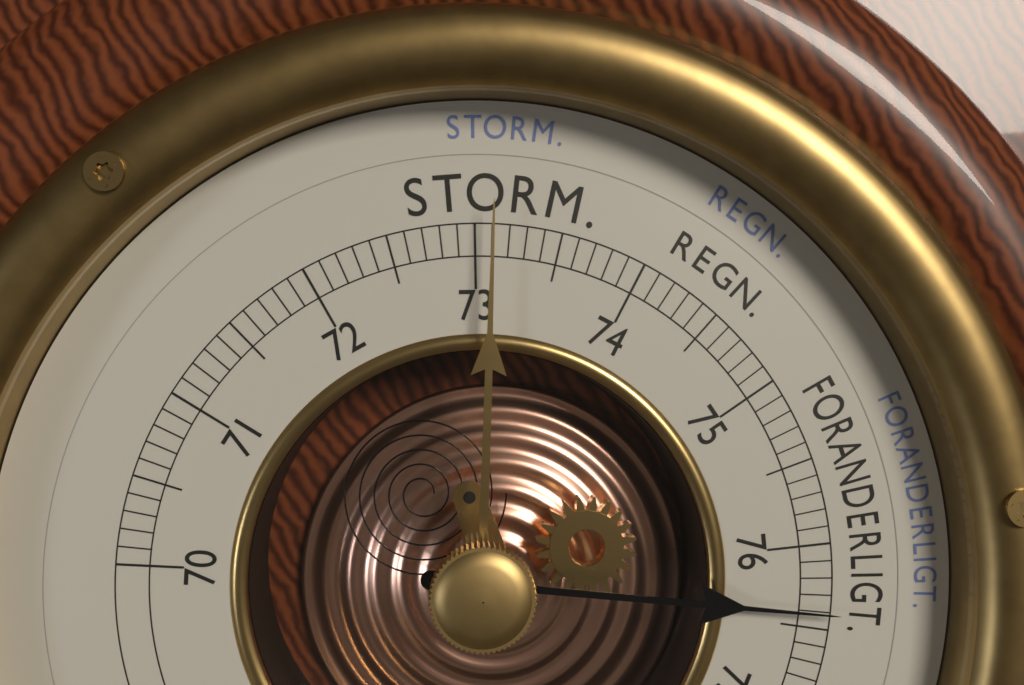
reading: 76.4 cm
